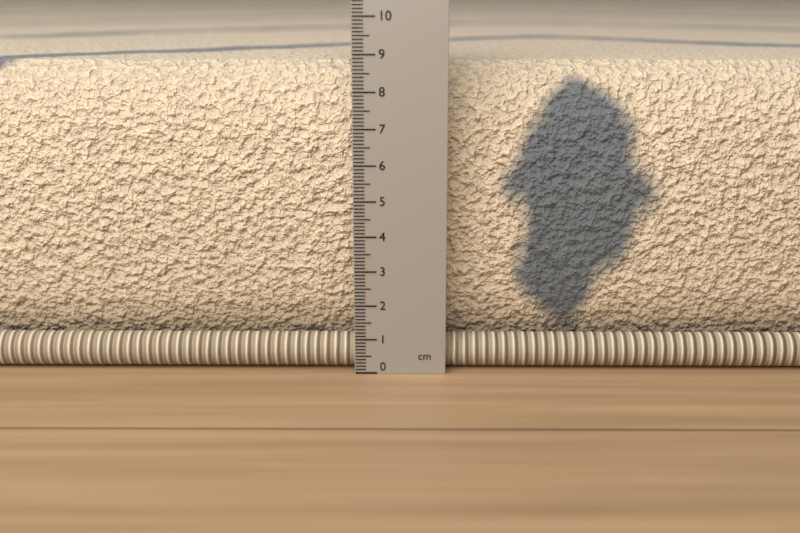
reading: 8.7 cm
